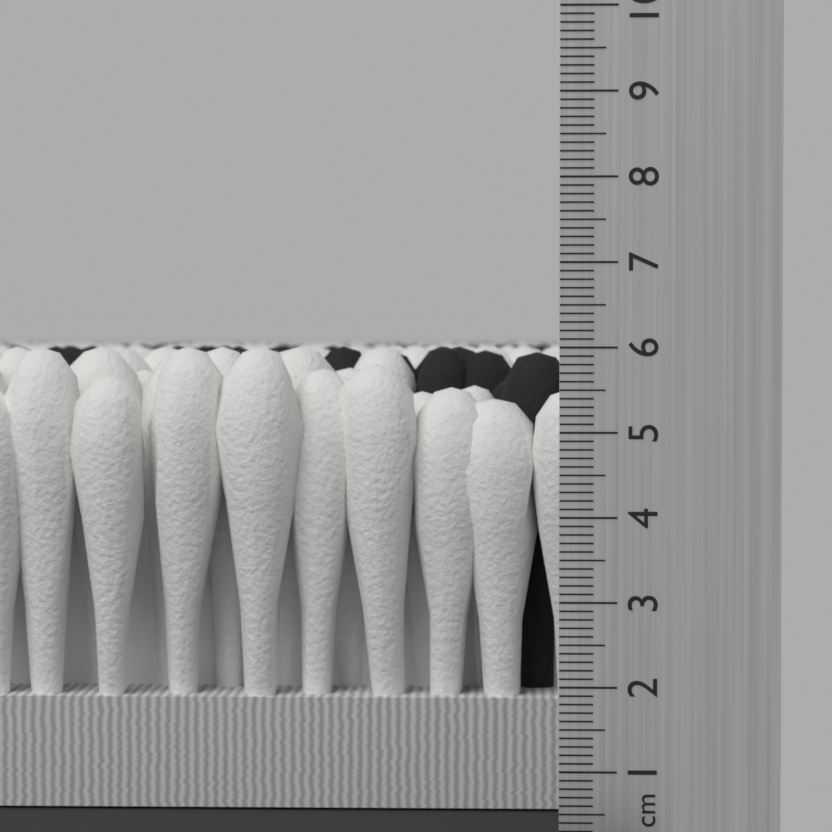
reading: 6.0 cm
